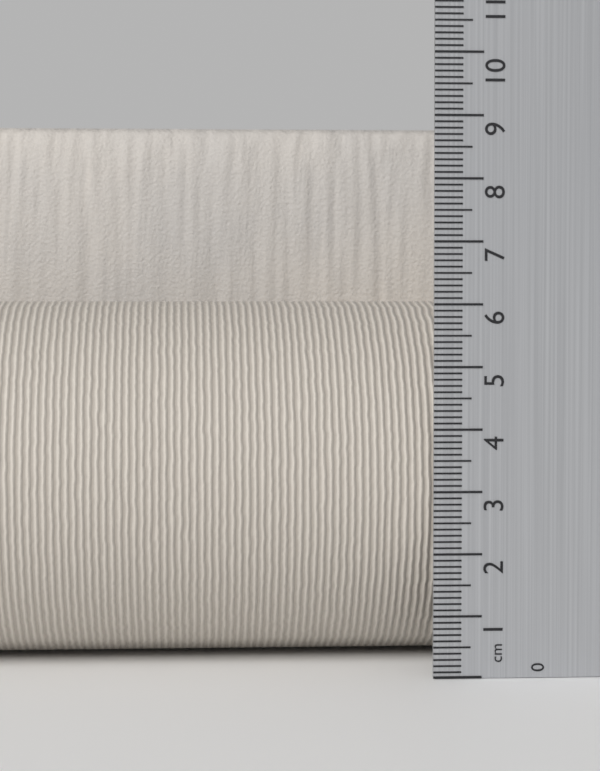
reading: 9.3 cm
